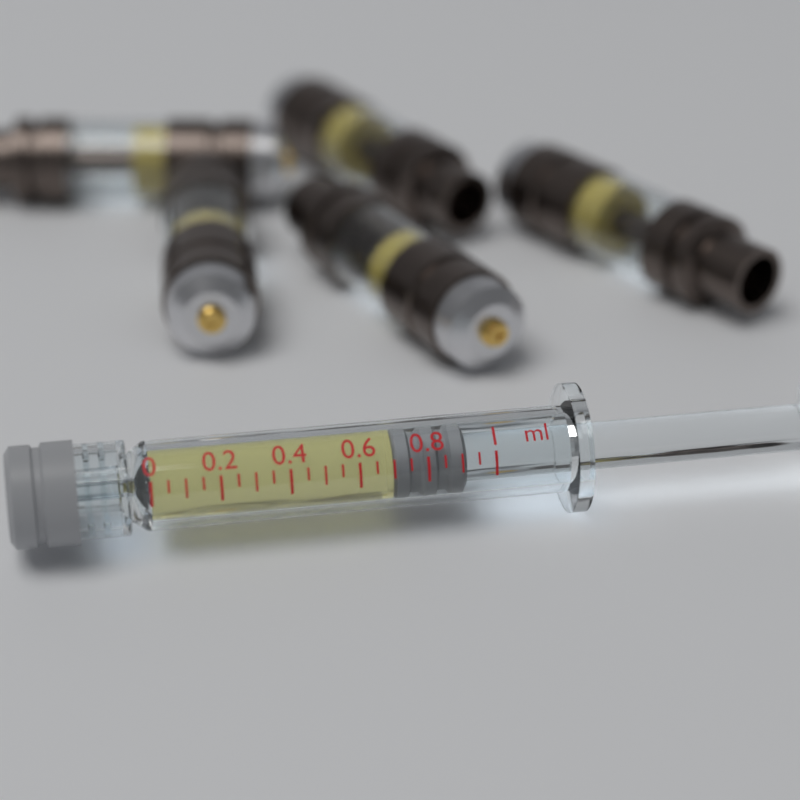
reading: 0.70 ml
